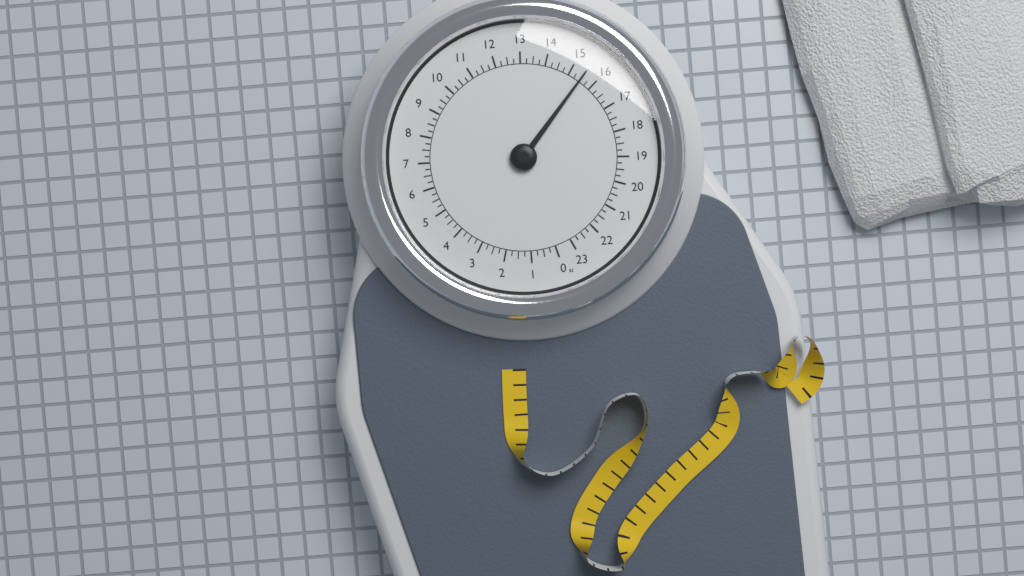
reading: 15.50 st
